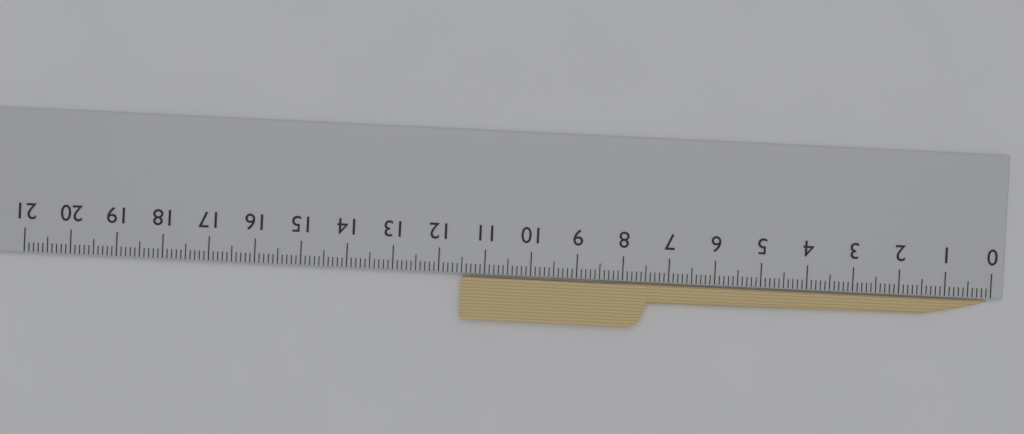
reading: 11.5 cm
